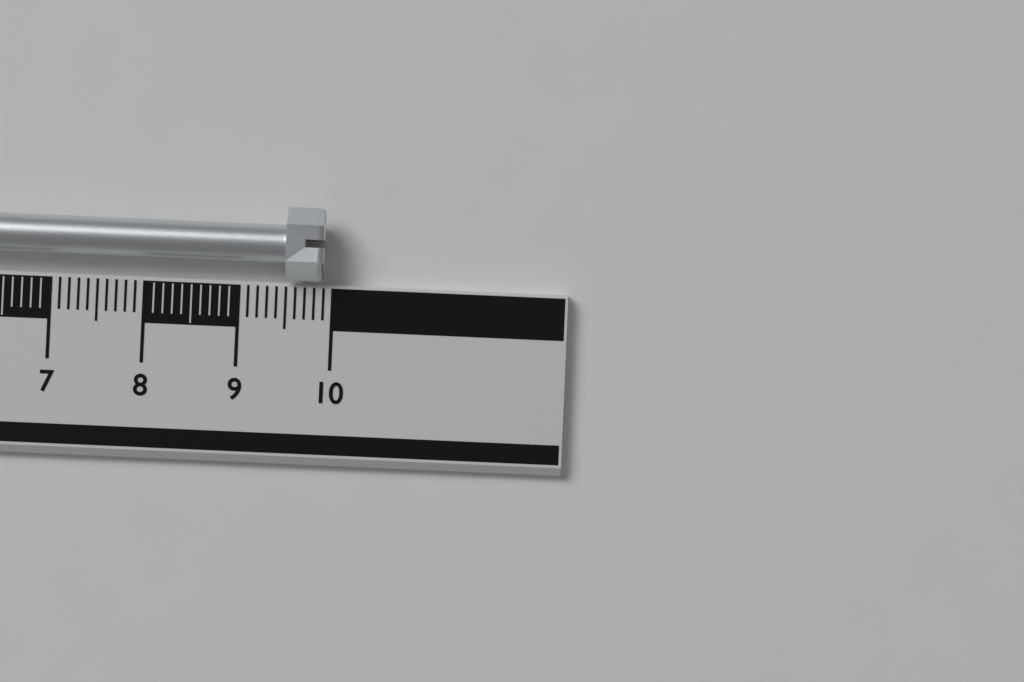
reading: 9.9 cm
